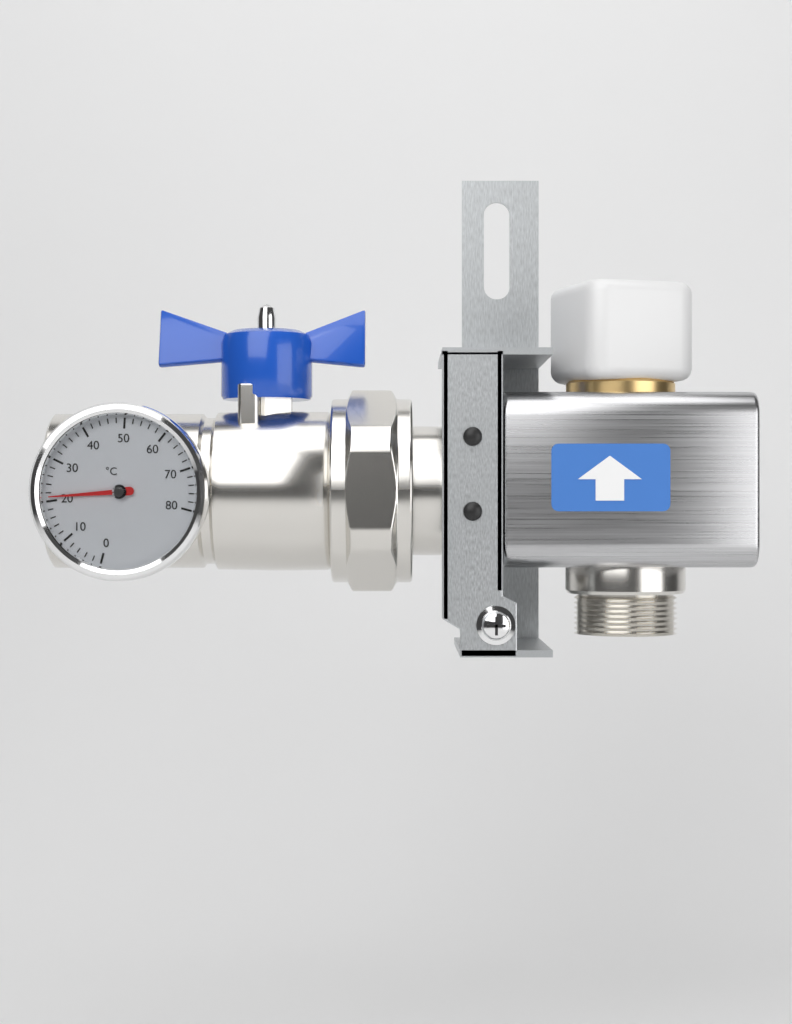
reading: 21 °C
